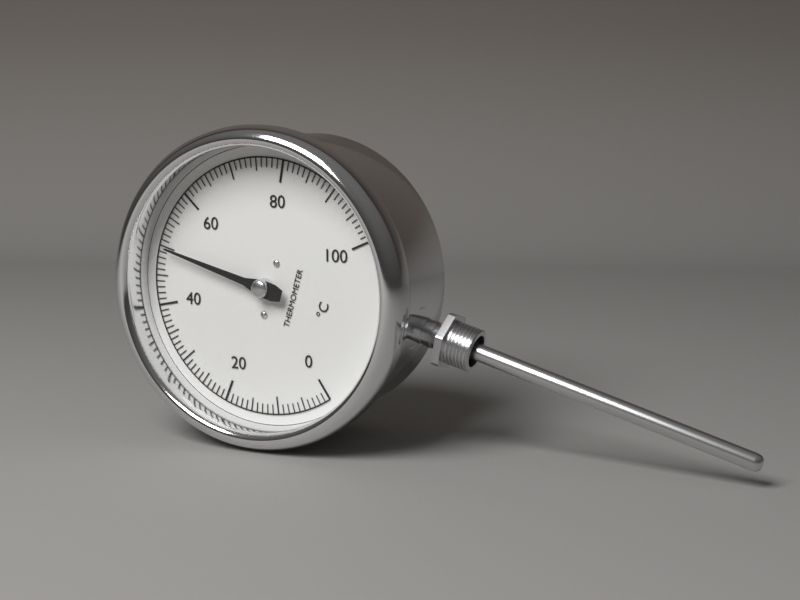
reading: 50 °C
